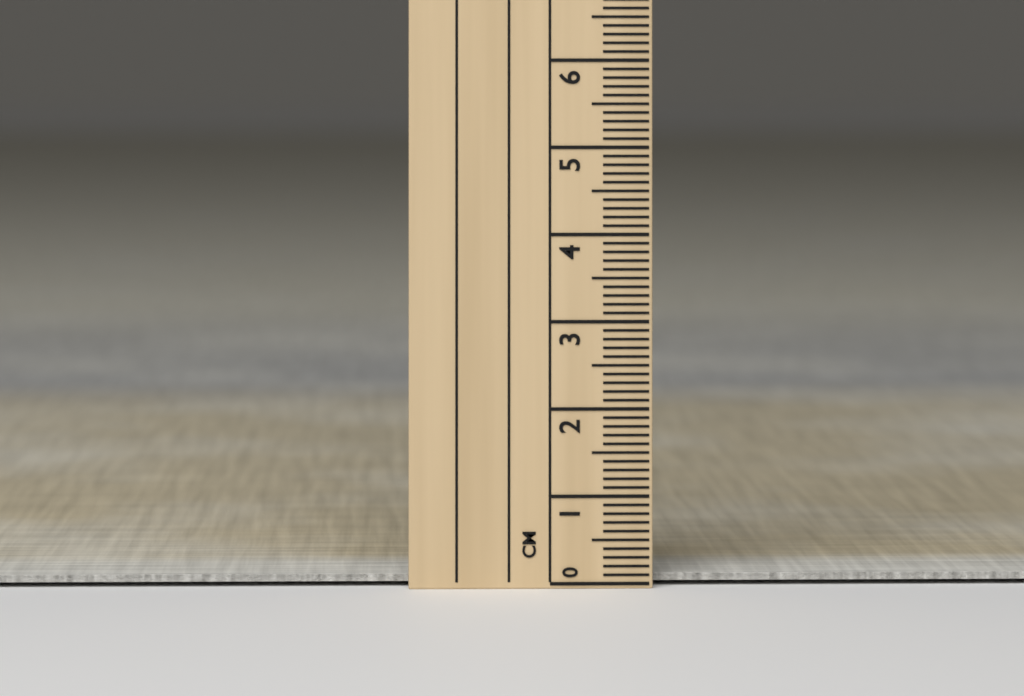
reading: 0.1 cm
